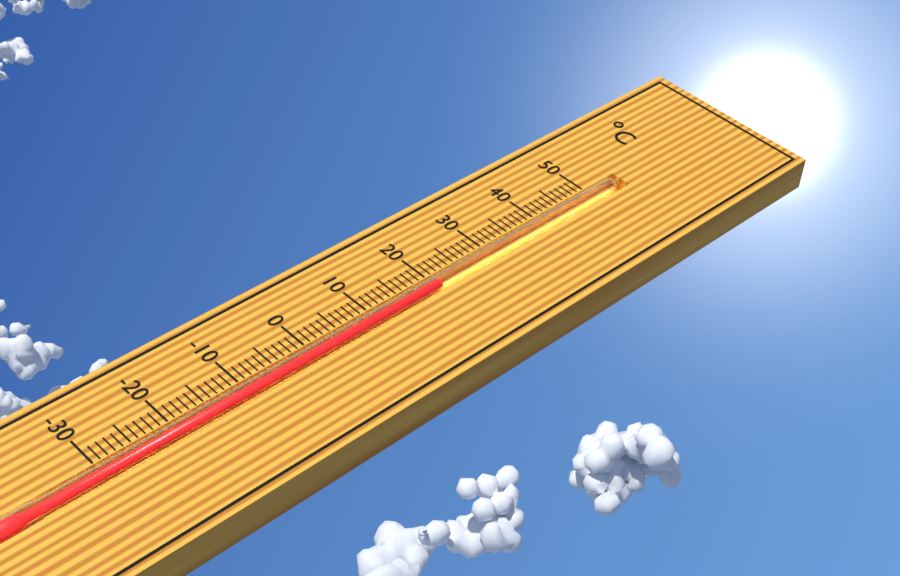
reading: 21 °C
